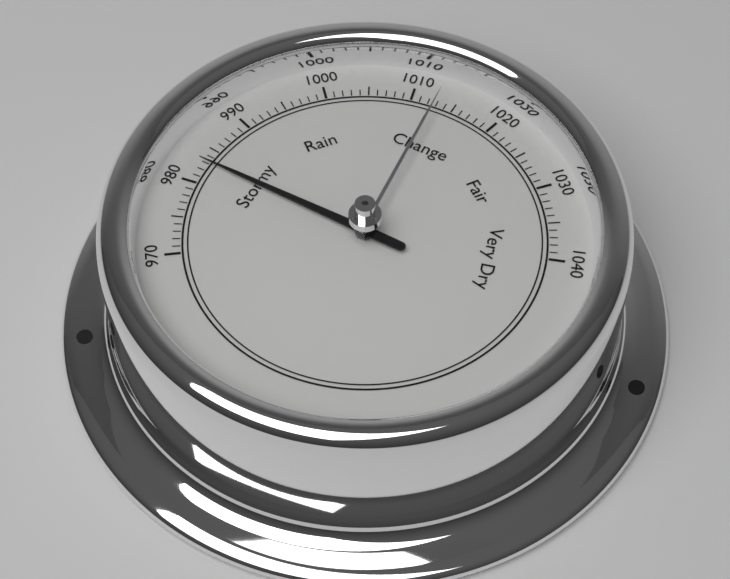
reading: 983 (no unit)
